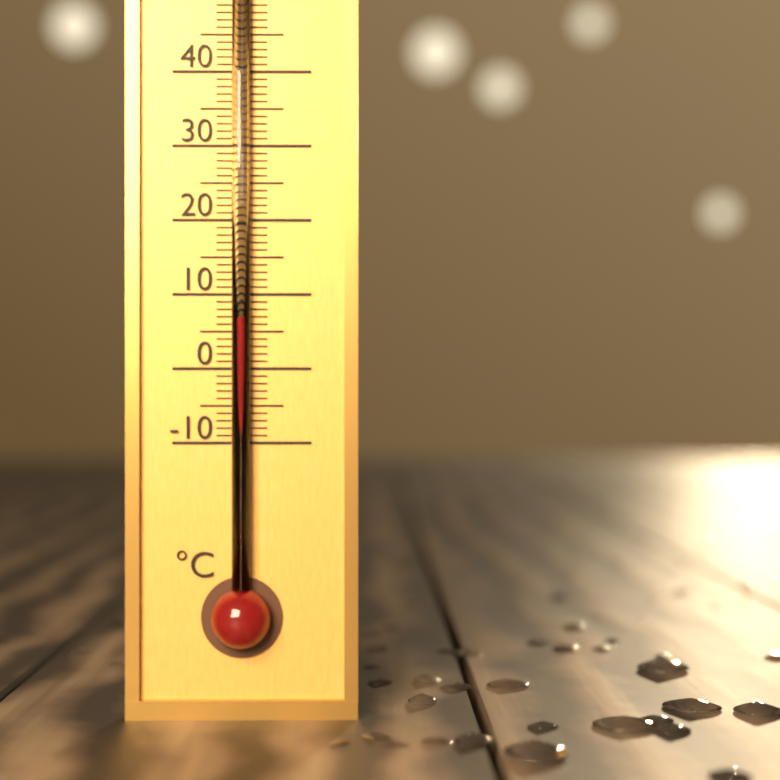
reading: 7 °C
